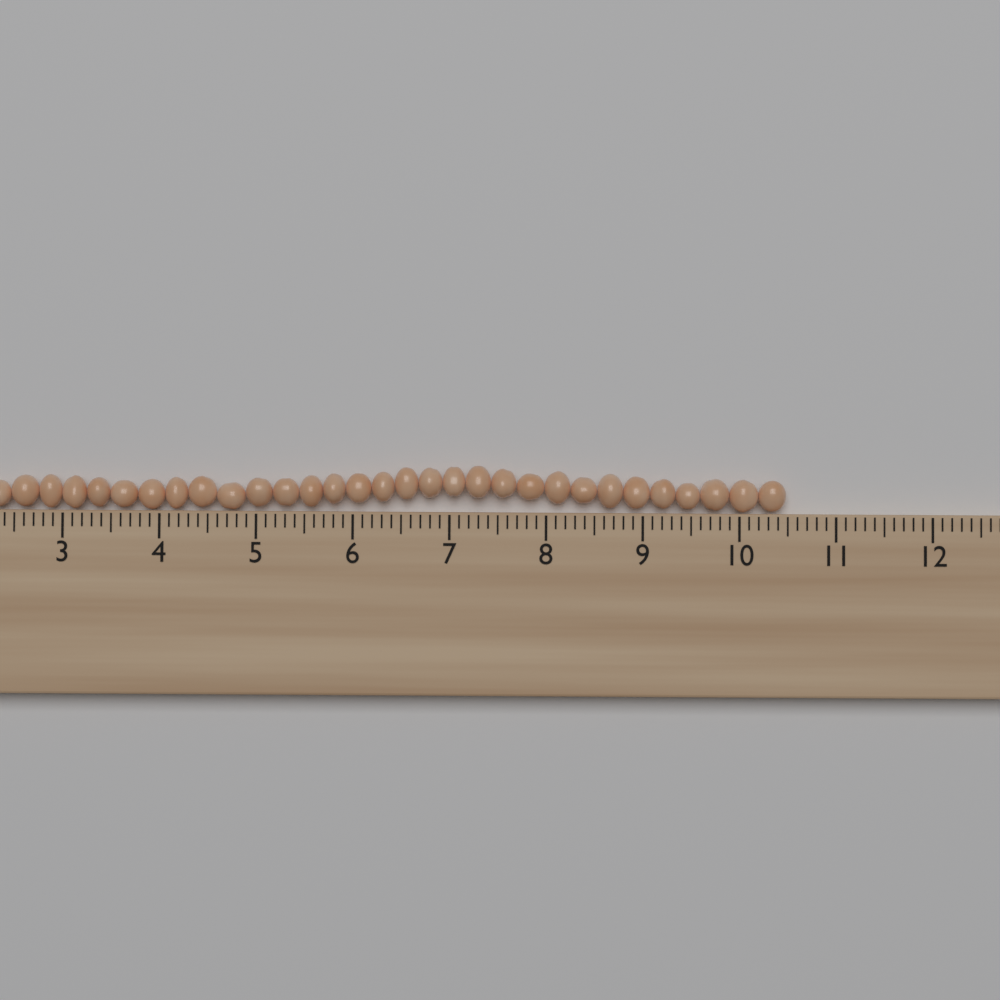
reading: 10.5 cm
